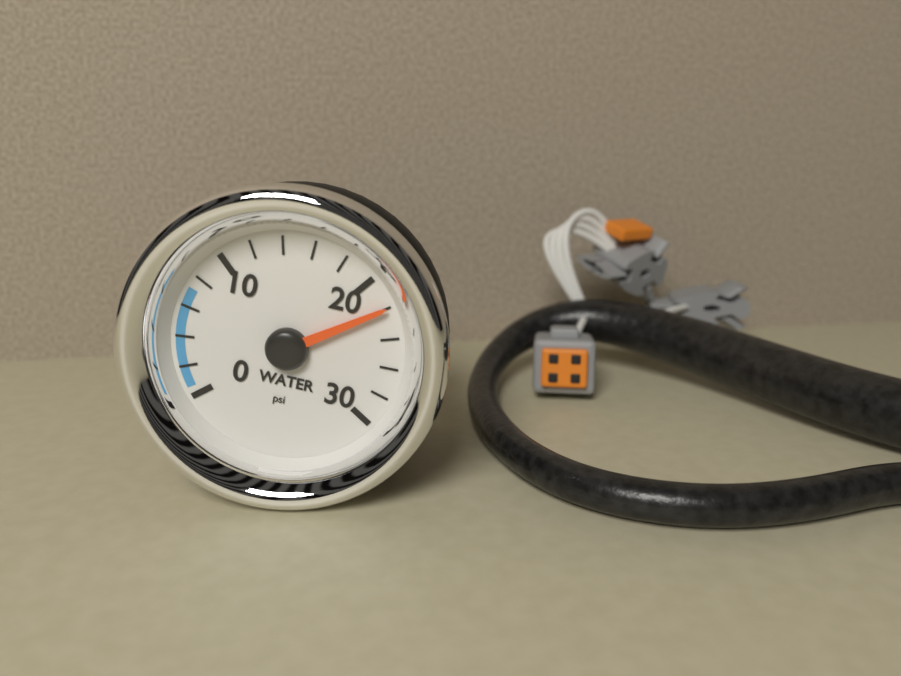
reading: 22 psi
